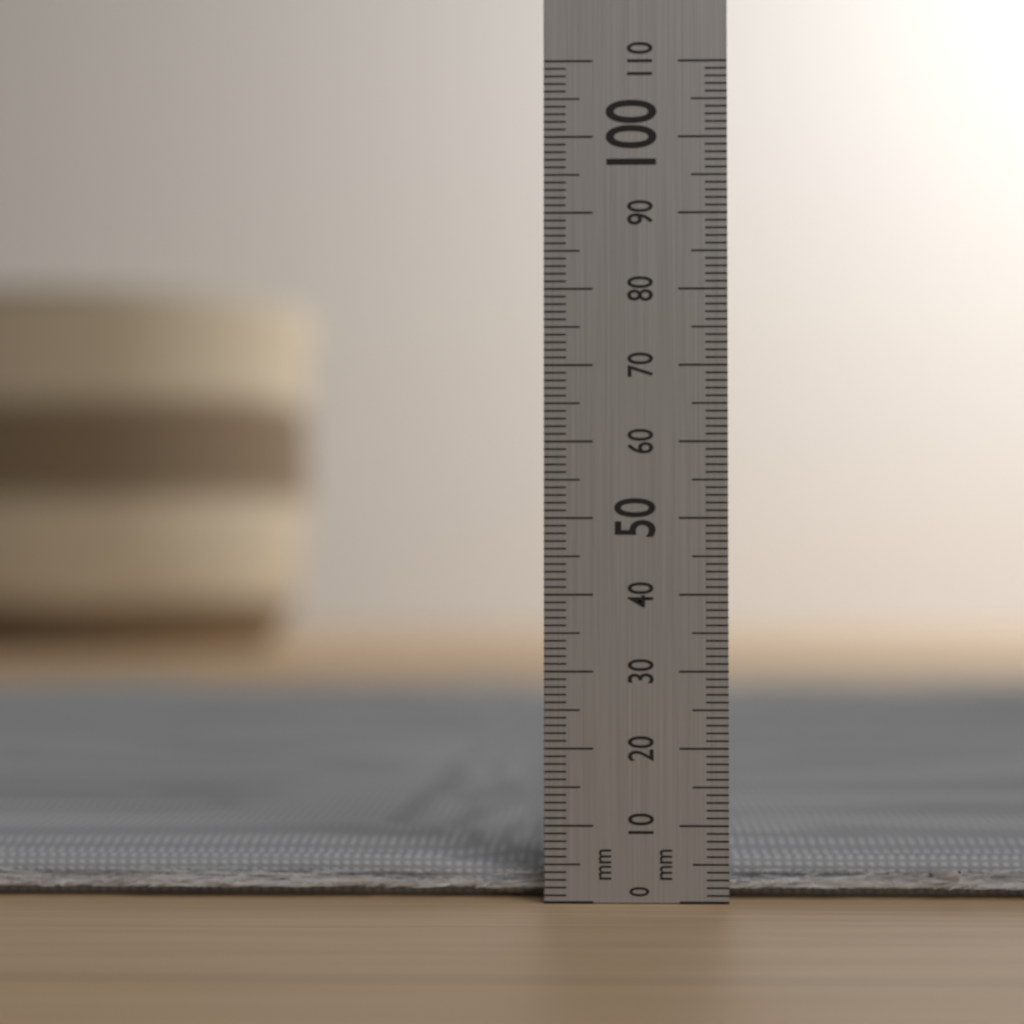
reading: 4 mm
